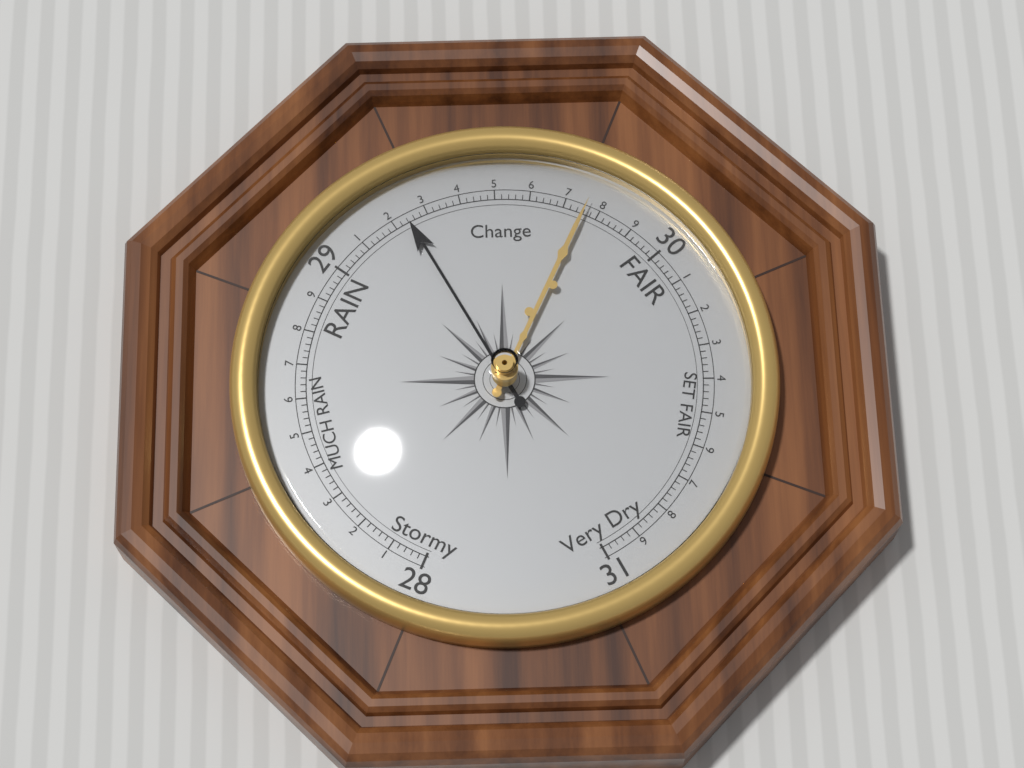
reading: 29.24 (no unit)
